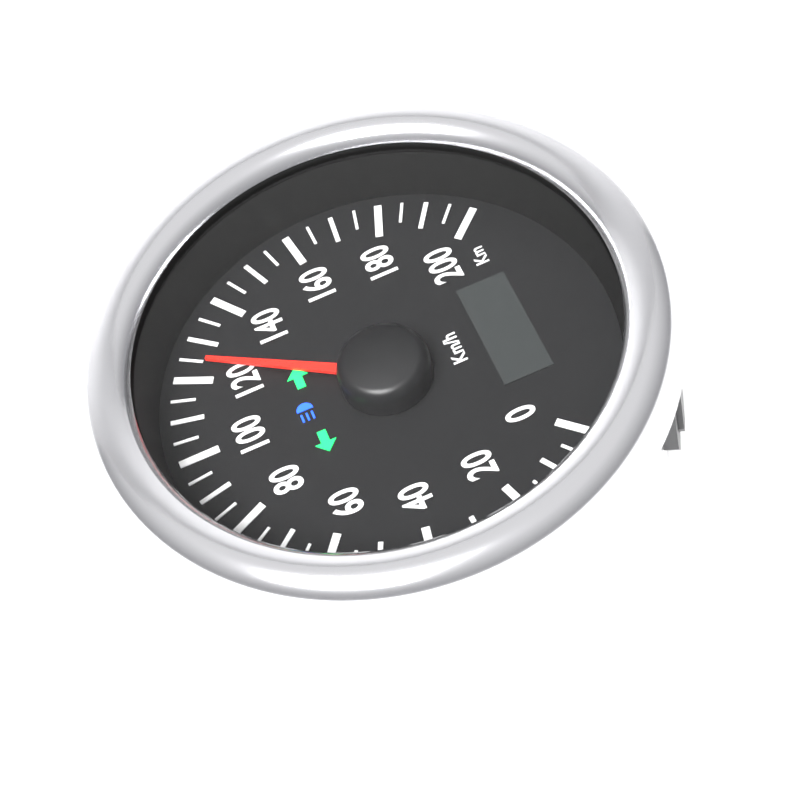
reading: 125 km/h
